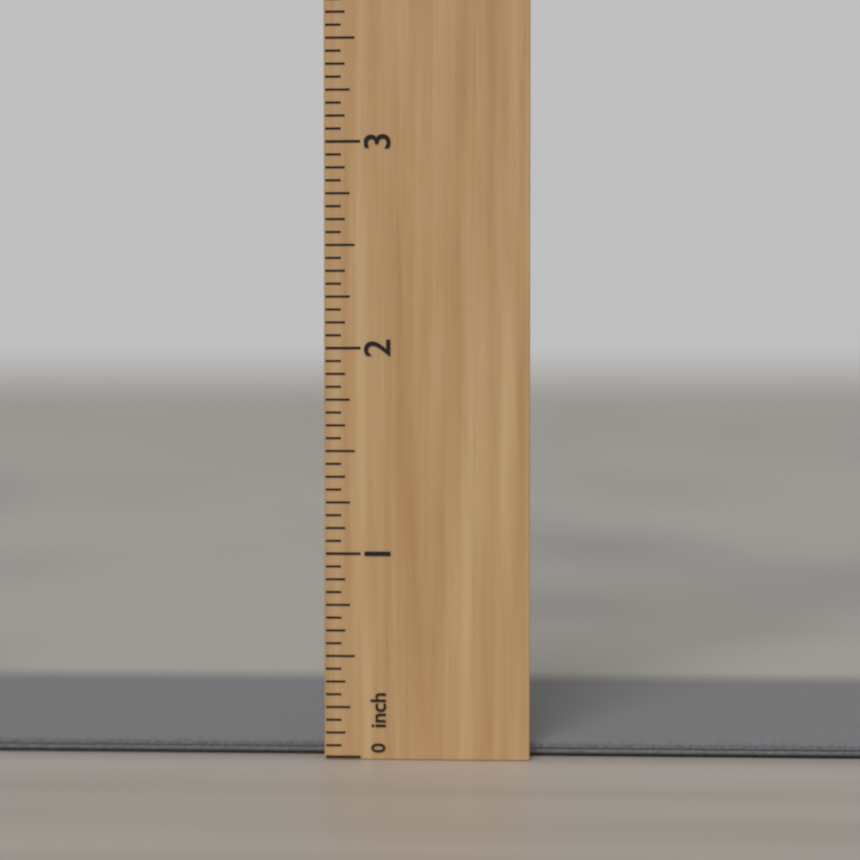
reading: 0.0625 inch
